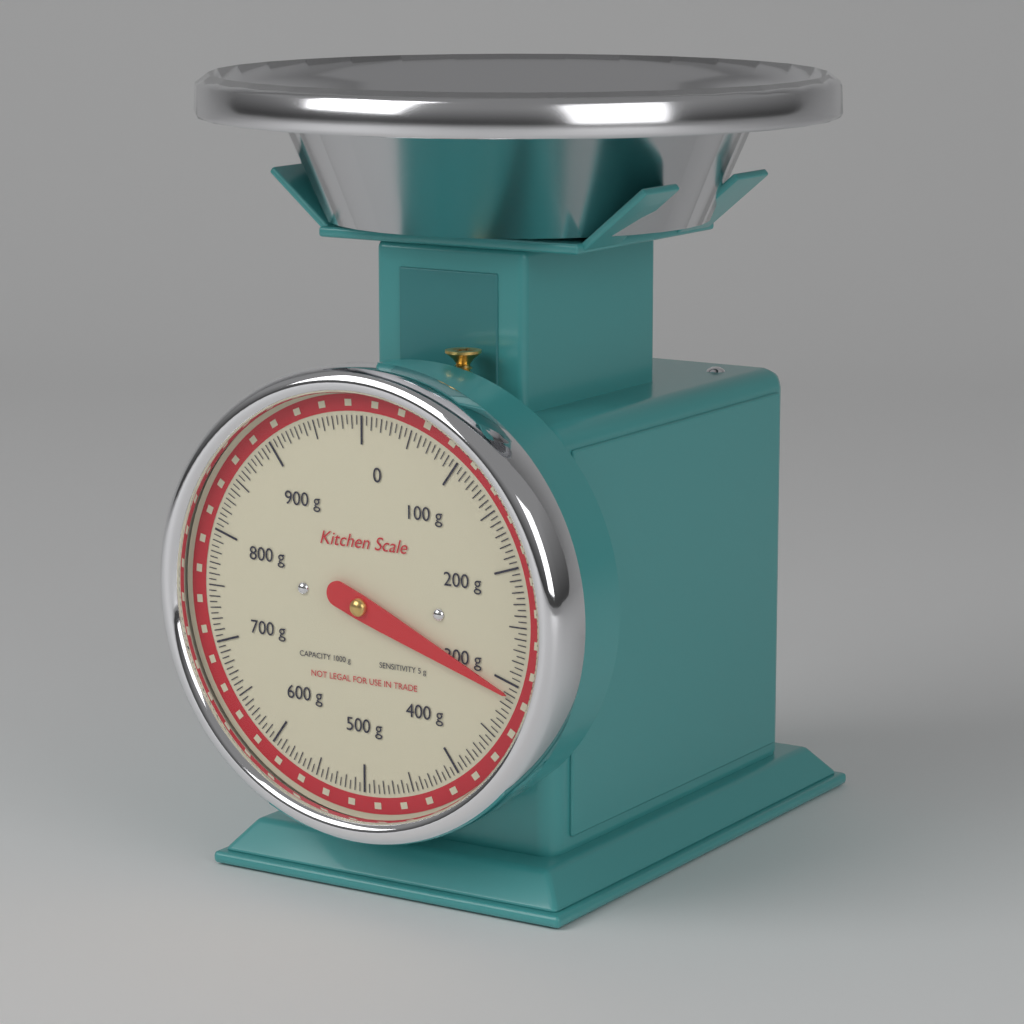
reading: 310 g
